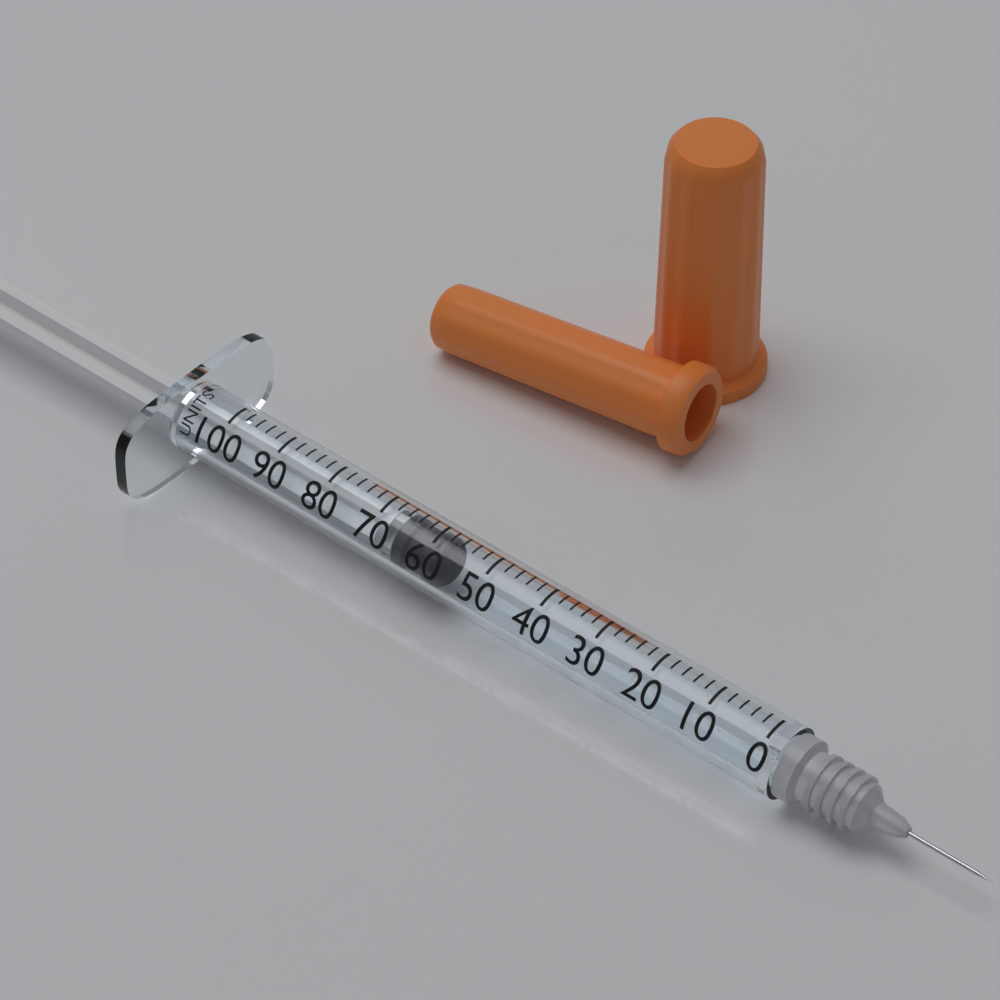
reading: 58 units
